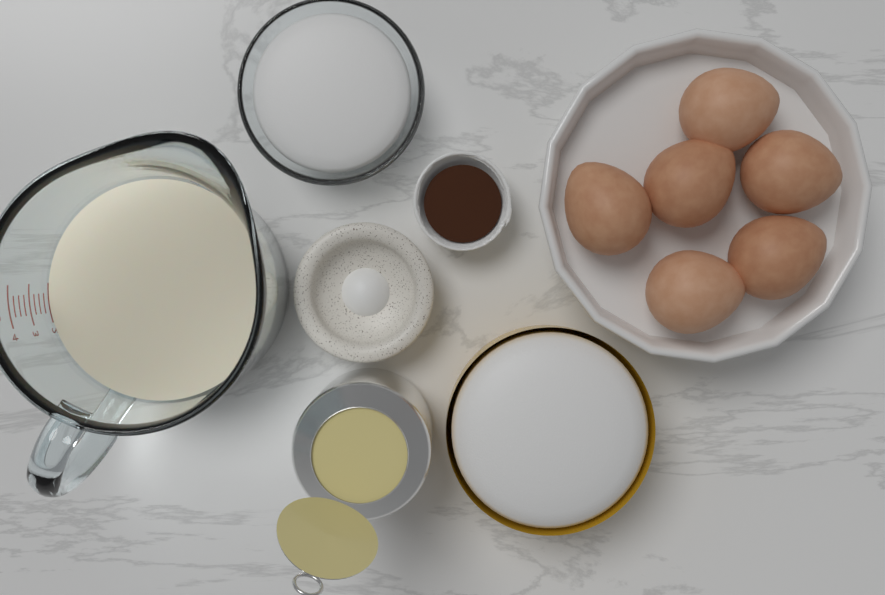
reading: 2.25 cups
